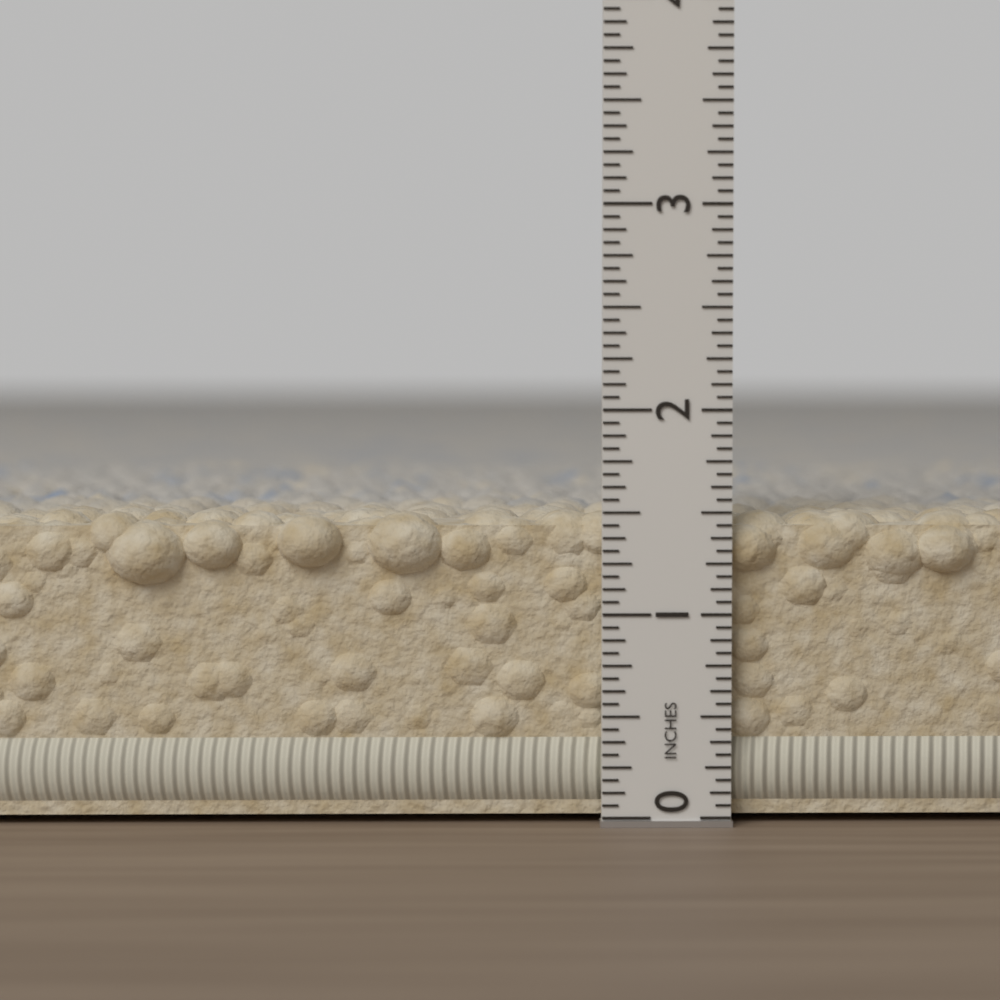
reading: 1.5000 in
